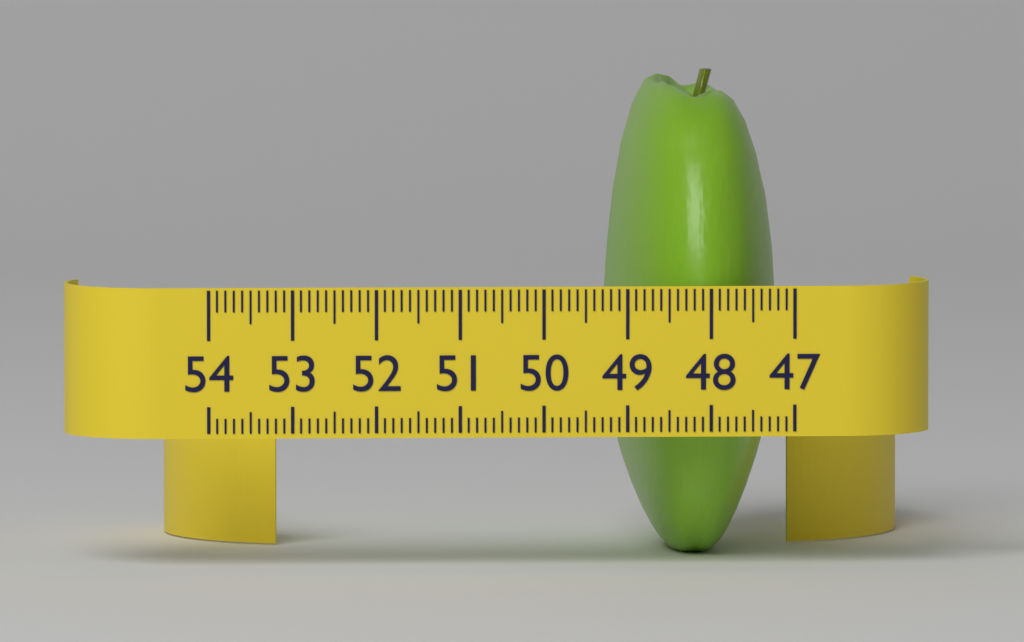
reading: 49.1 (no unit)
